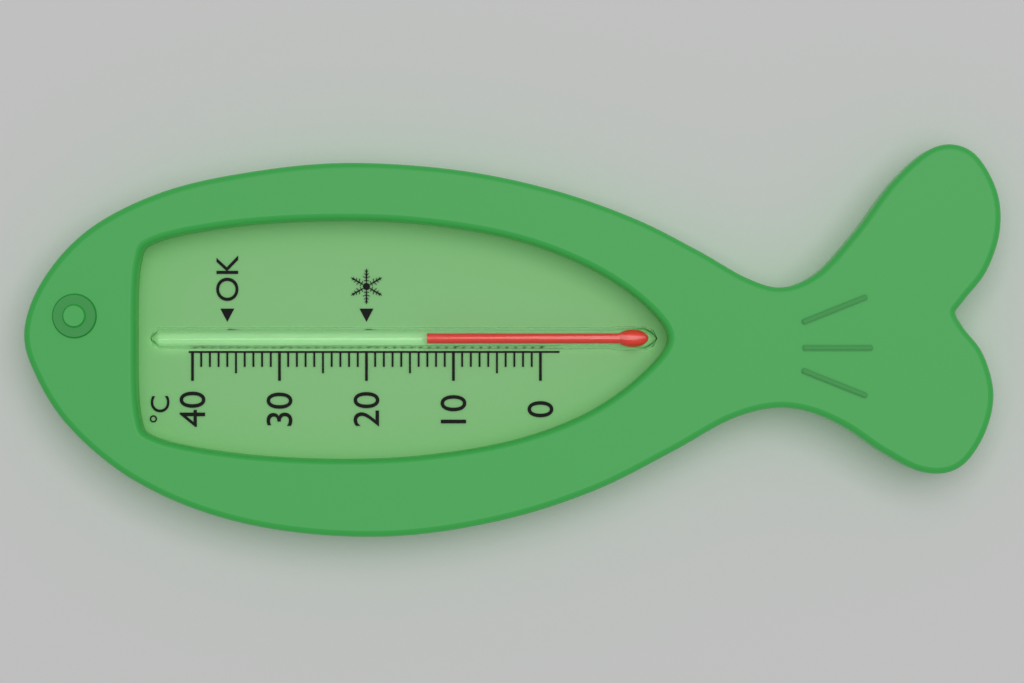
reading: 13 °C
